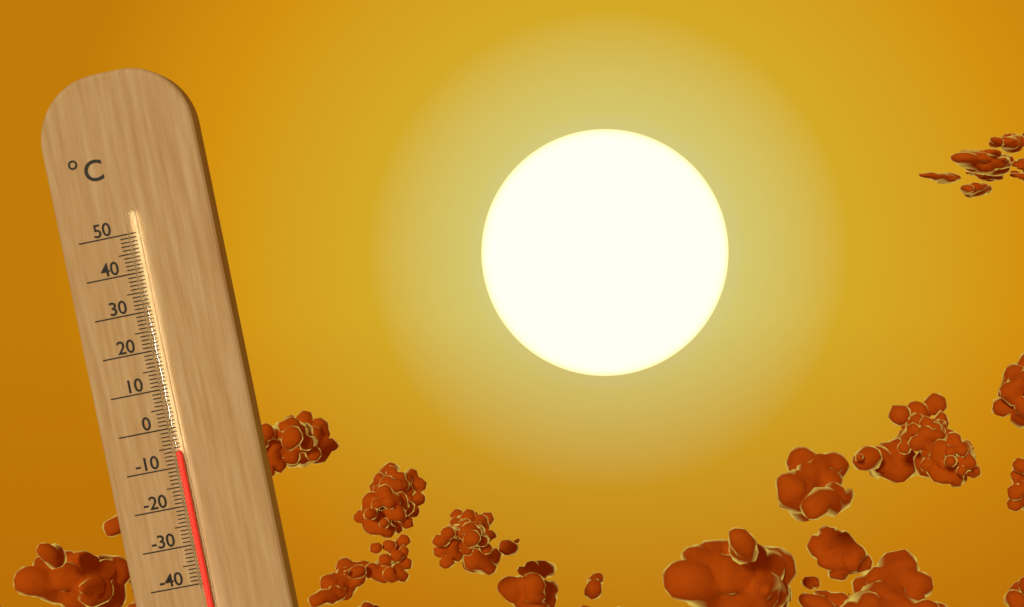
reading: -6 °C
